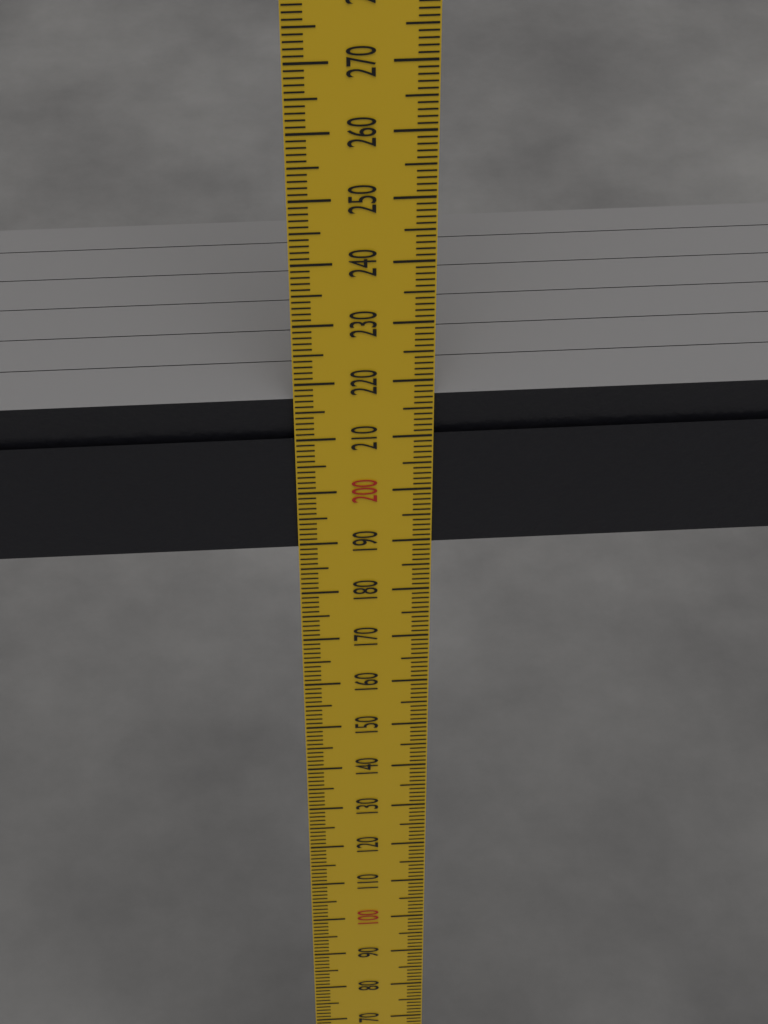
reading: 217 mm
